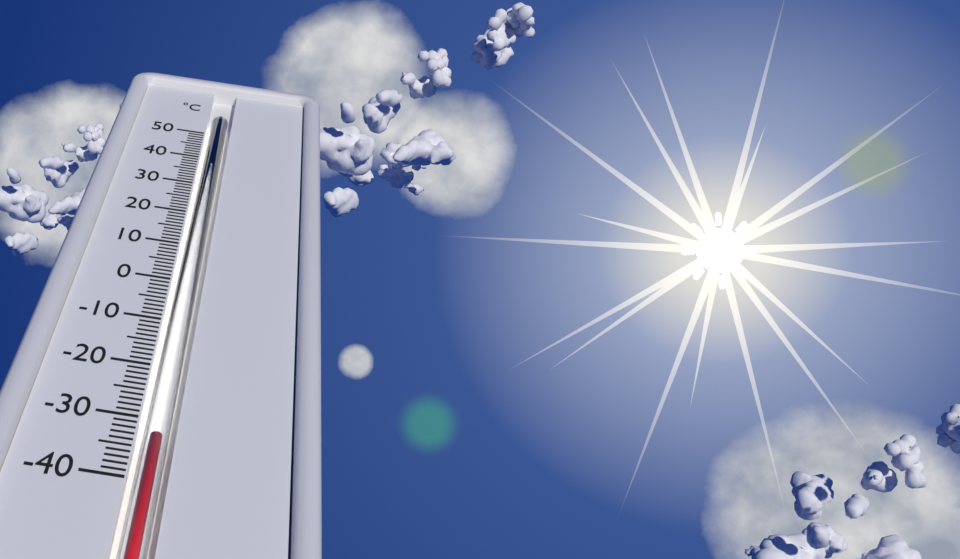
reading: -33 °C
